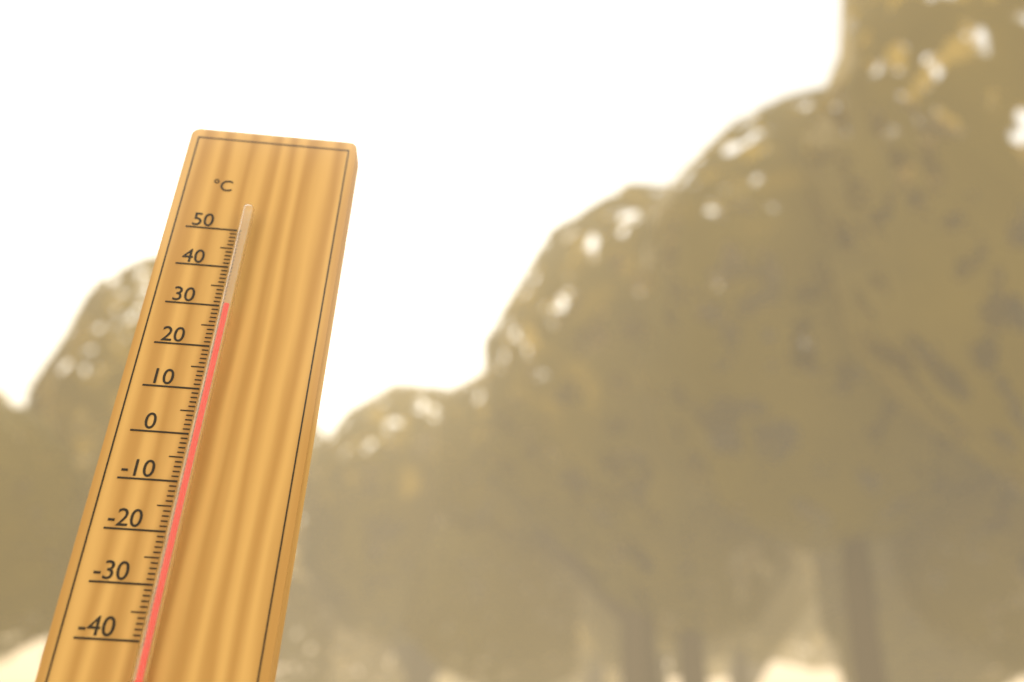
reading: 29 °C
